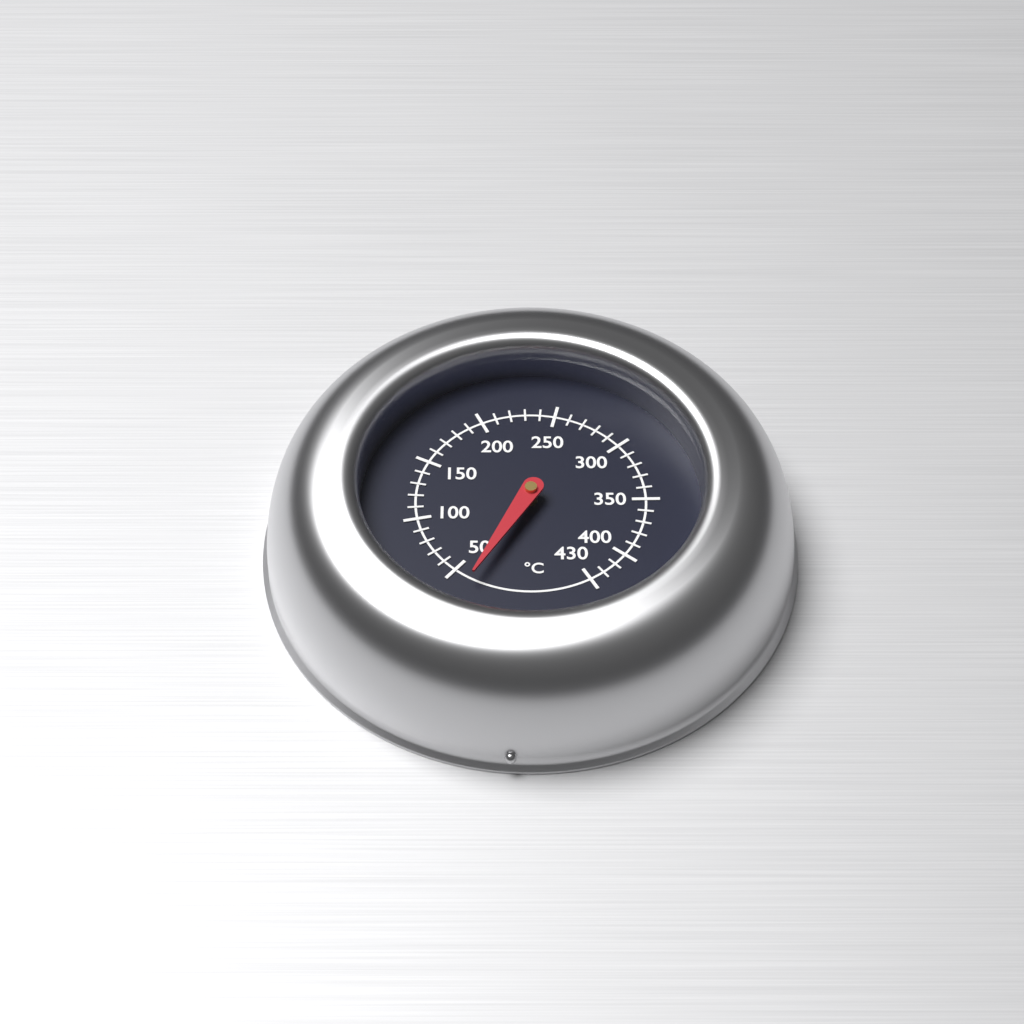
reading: 35 °C
